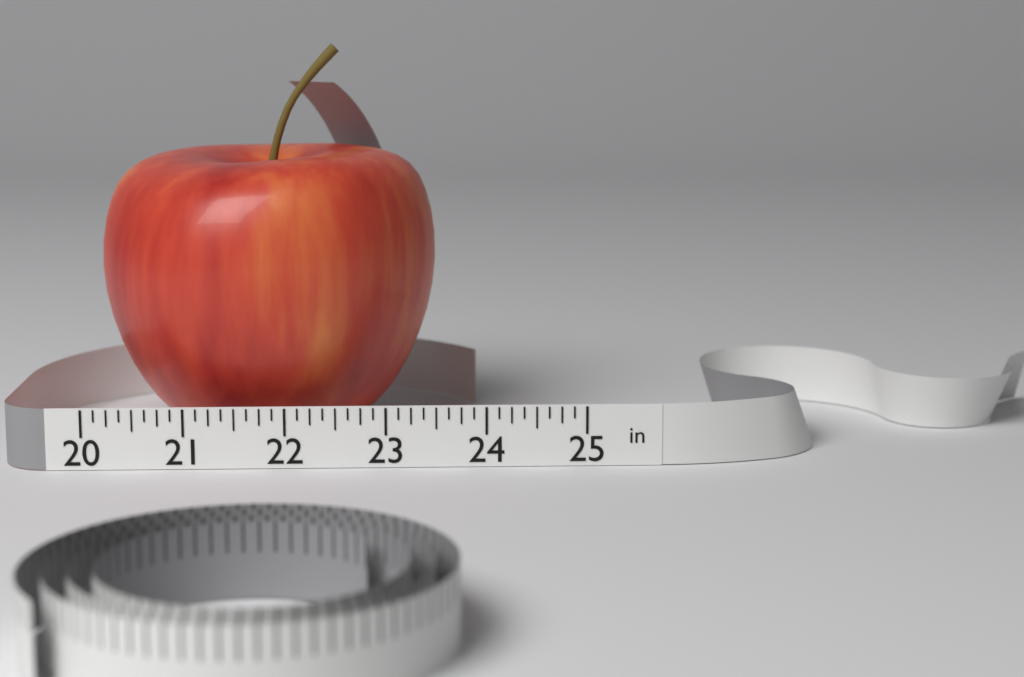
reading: 23.500 in
